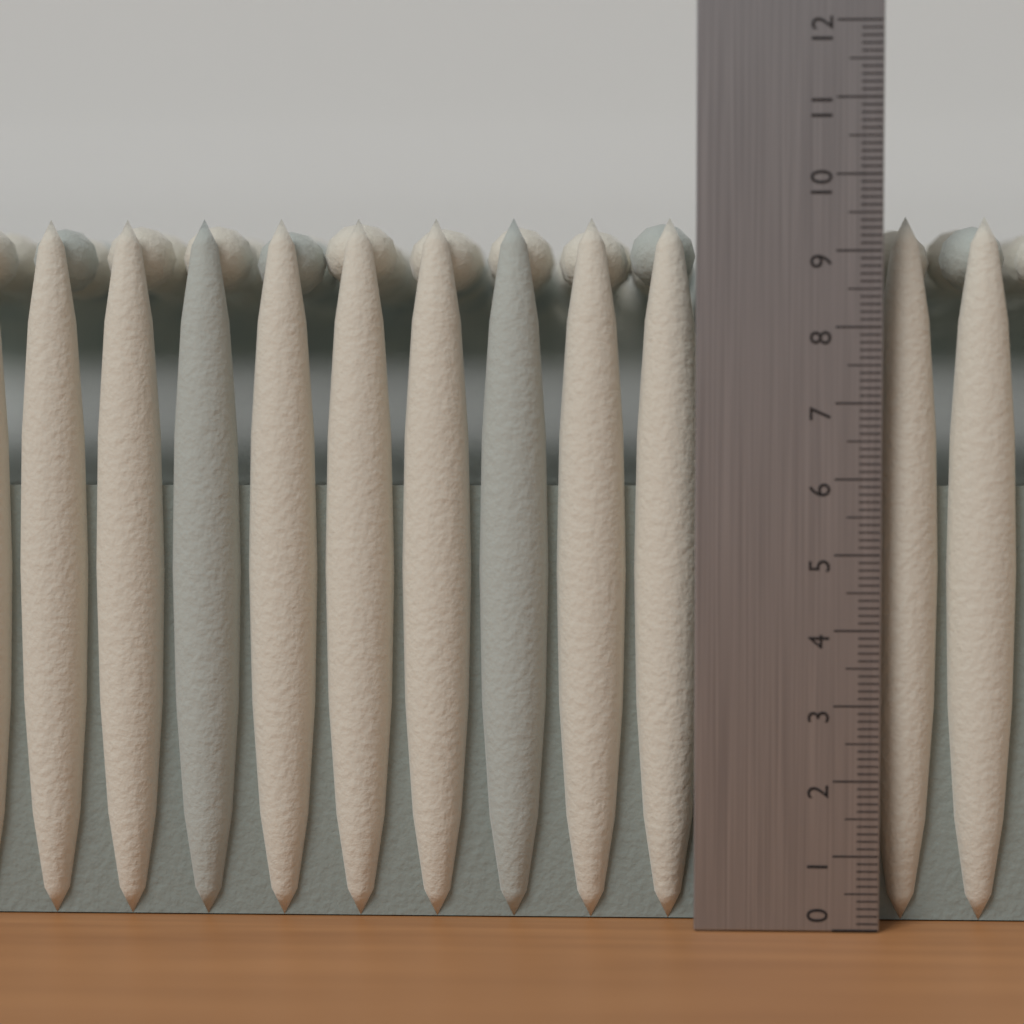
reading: 9.5 (no unit)
